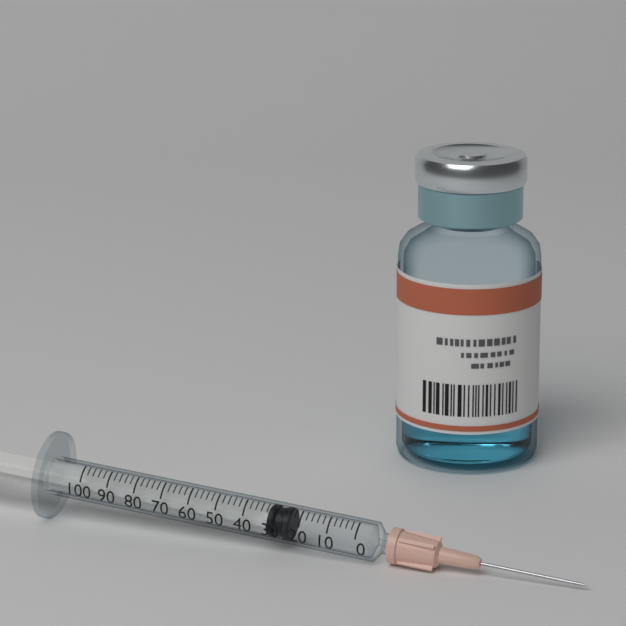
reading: 24 (no unit)
